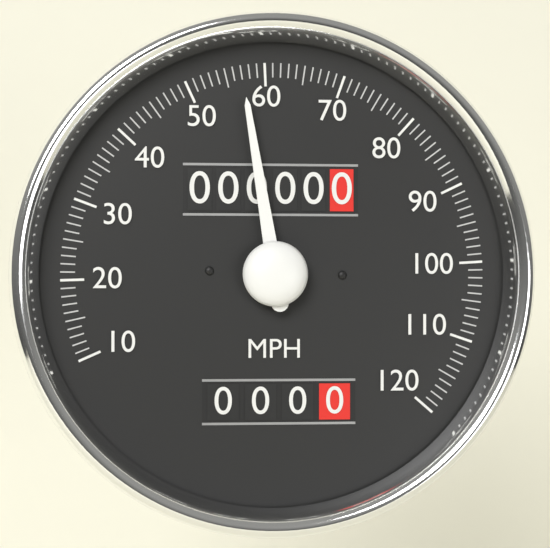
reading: 57 MPH
